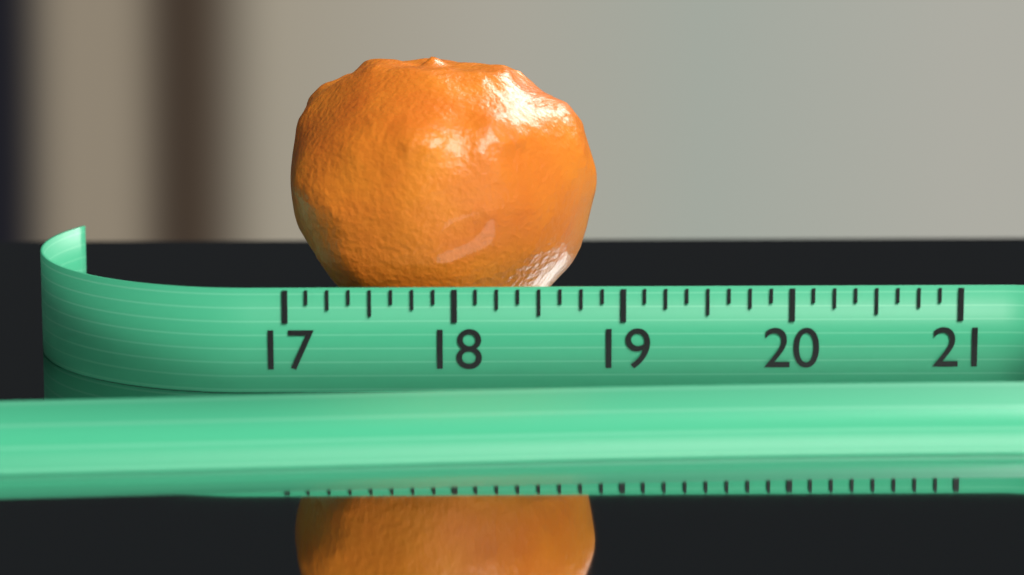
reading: 18.875 (no unit)
